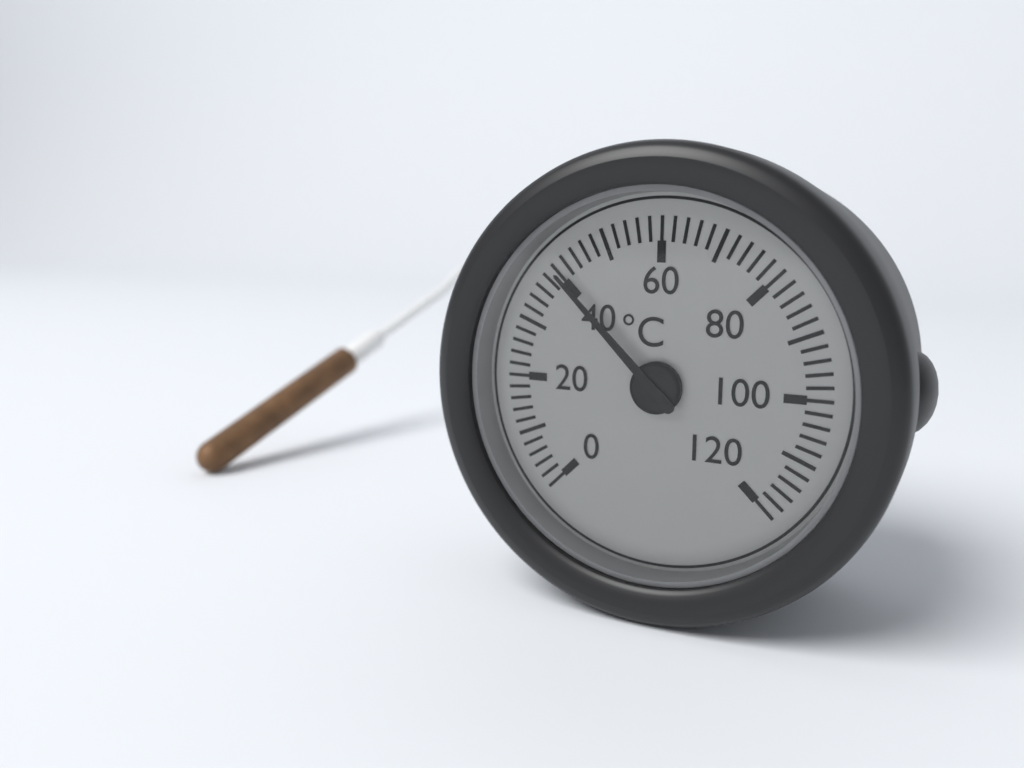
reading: 40 °C
